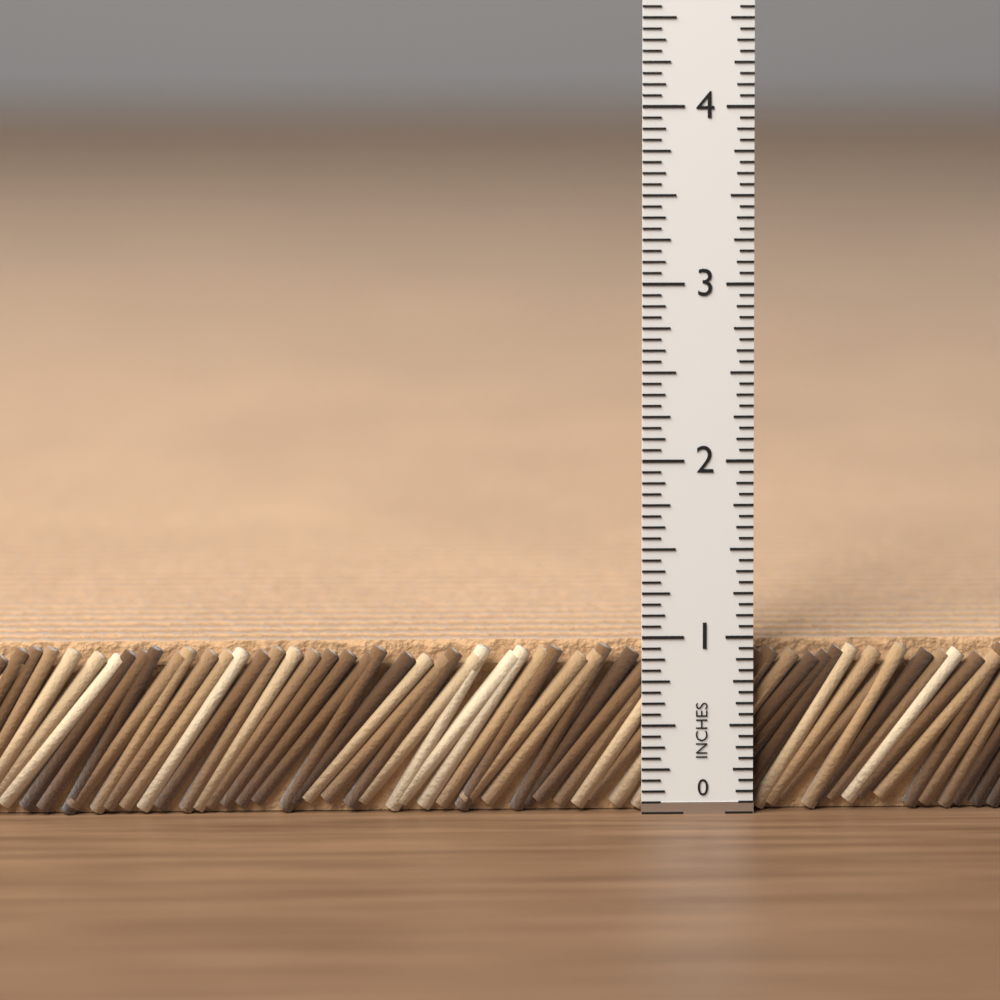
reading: 0.9375 in
